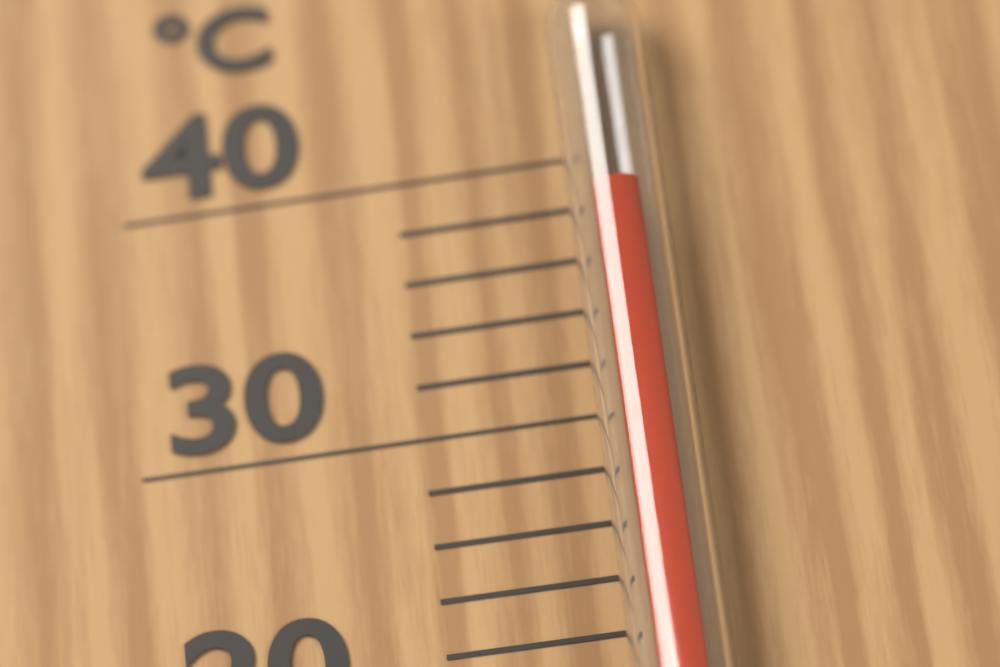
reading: 38 °C
